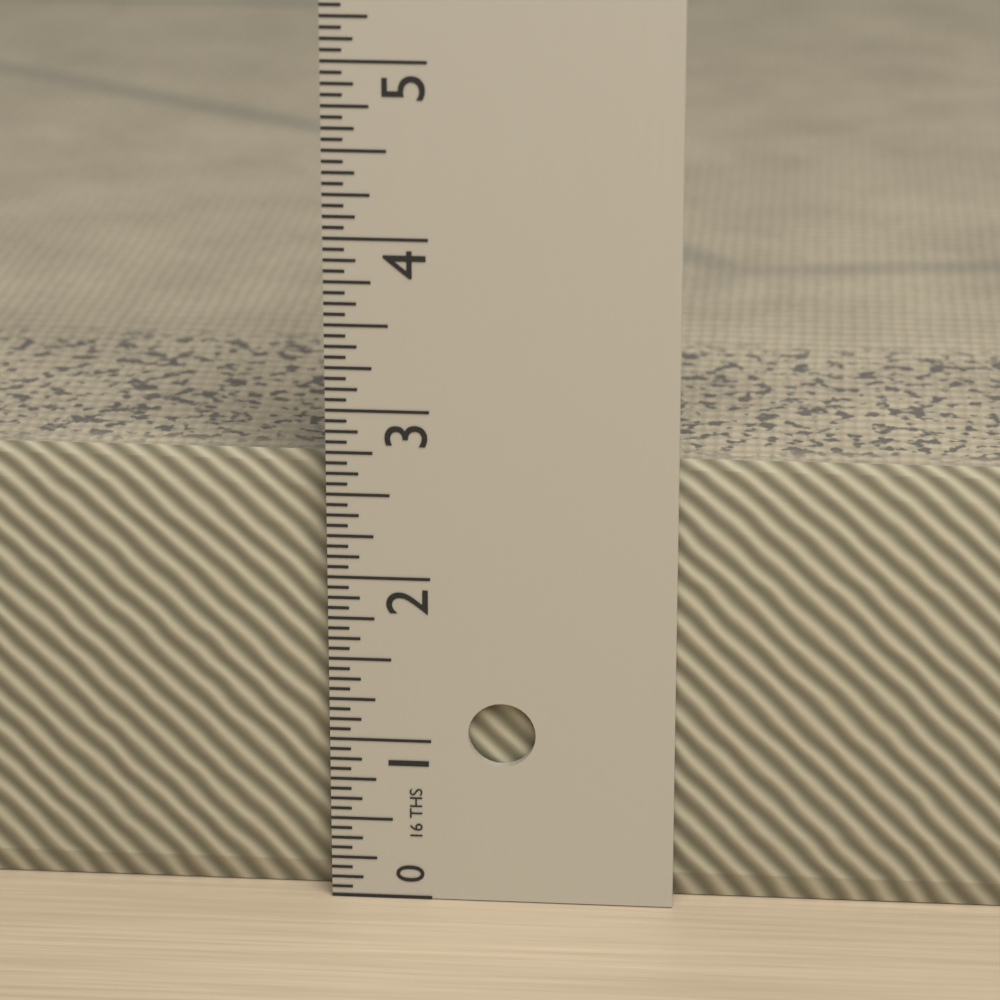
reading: 2.6875 in
